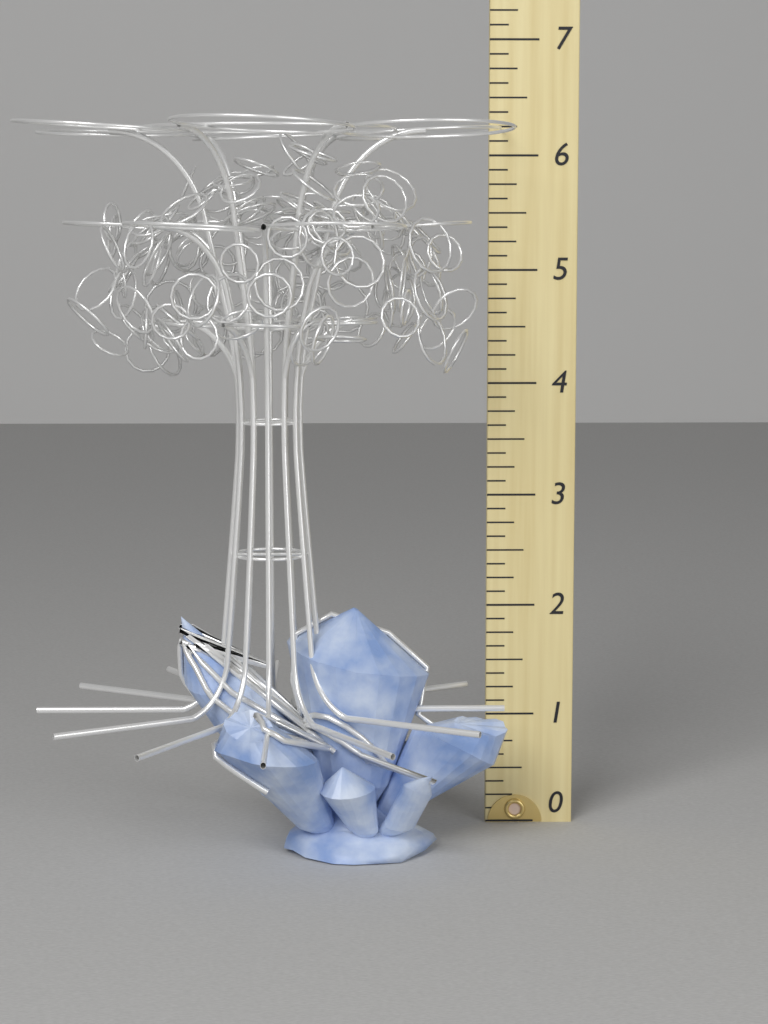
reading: 6.250 (no unit)
